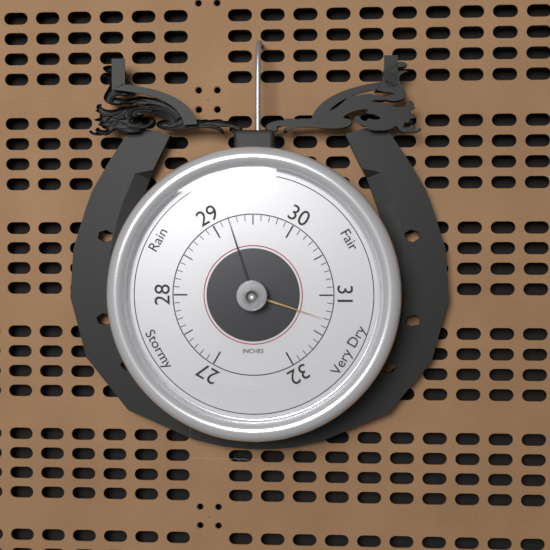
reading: 29.2 inHg
